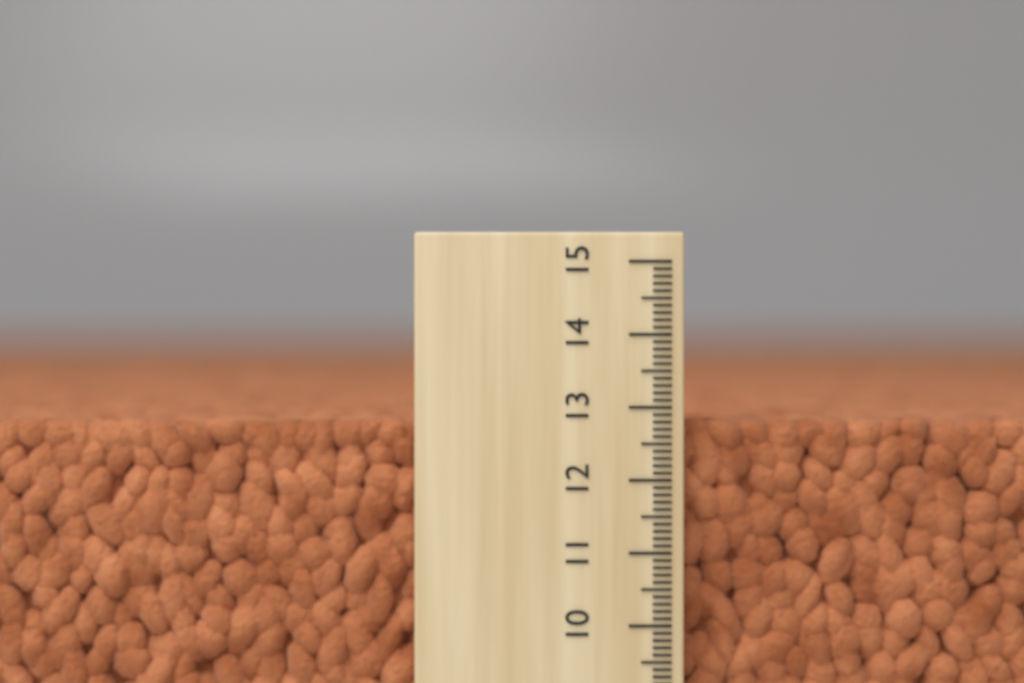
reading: 12.8 (no unit)
